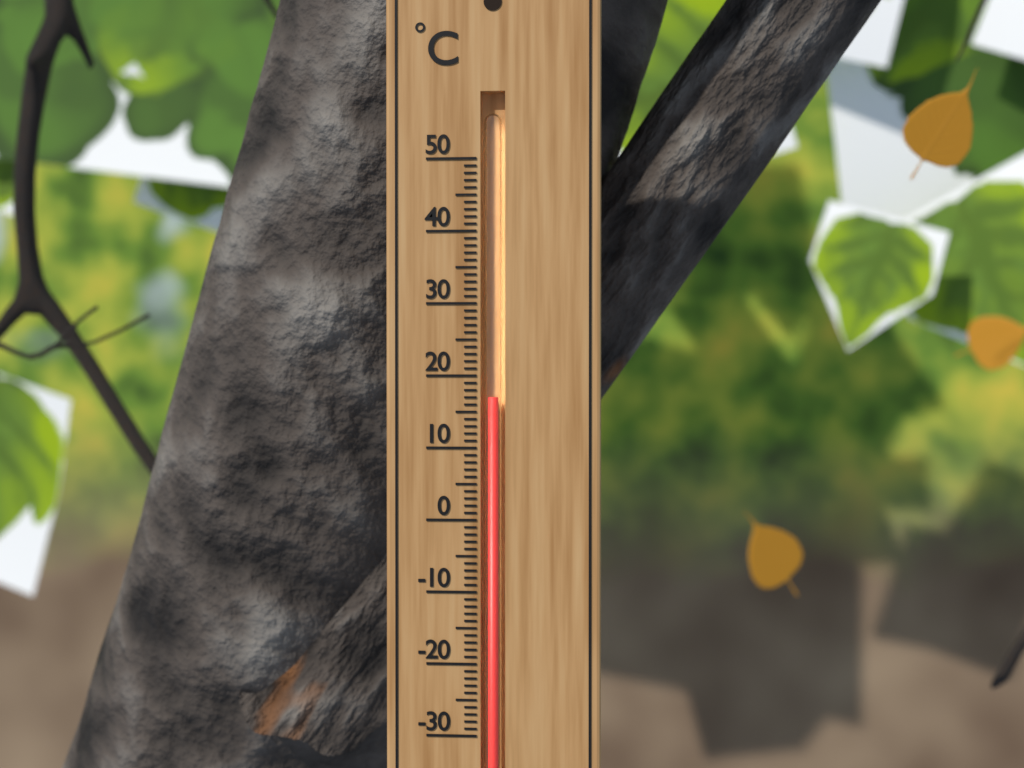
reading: 17 °C
